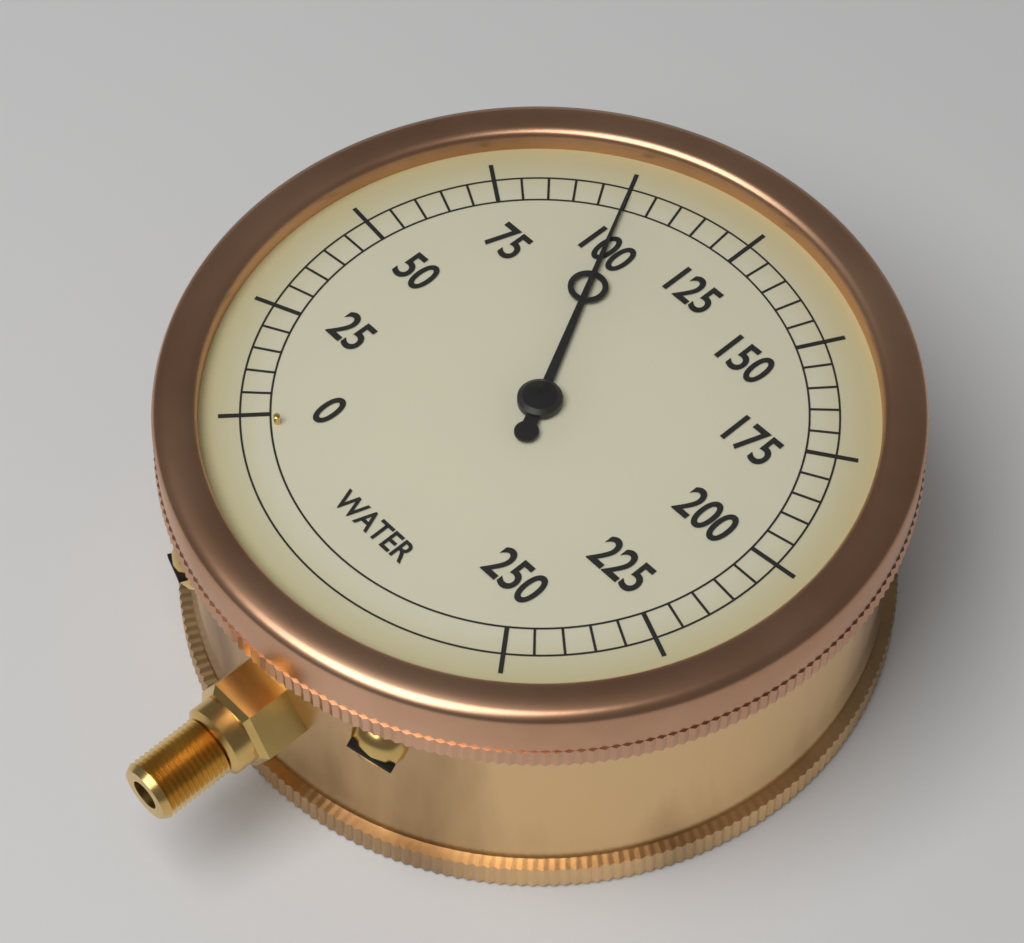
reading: 100 (no unit)
